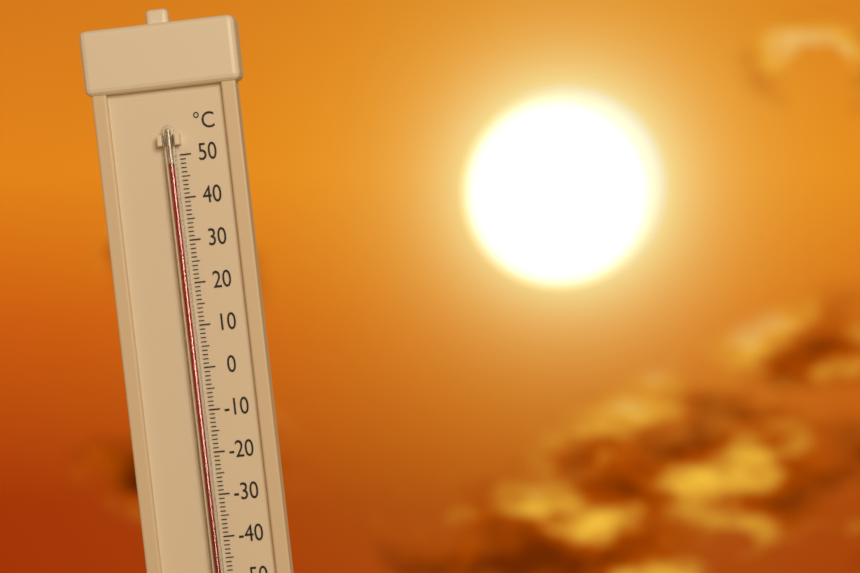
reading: 48 °C
